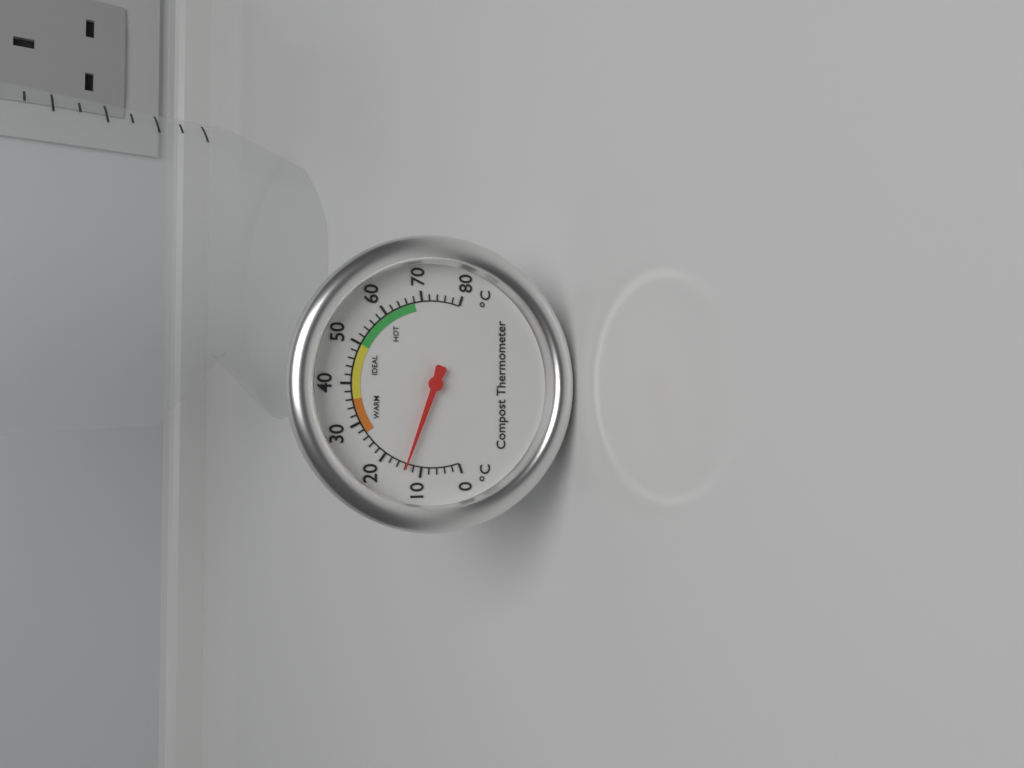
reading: 14 °C
